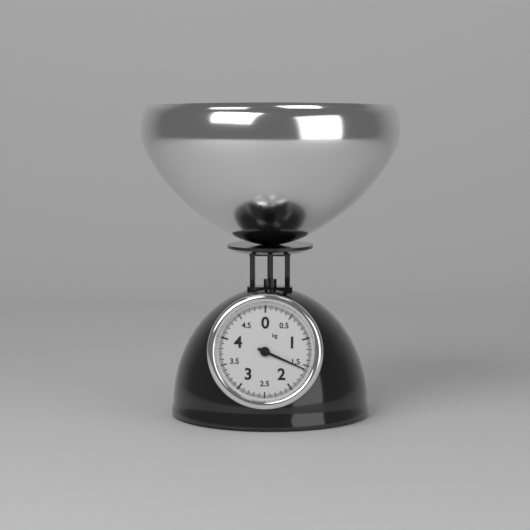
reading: 1.575 kg
